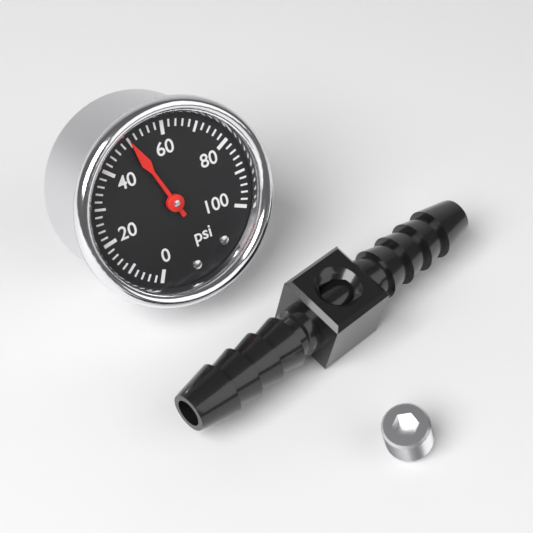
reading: 50 psi
